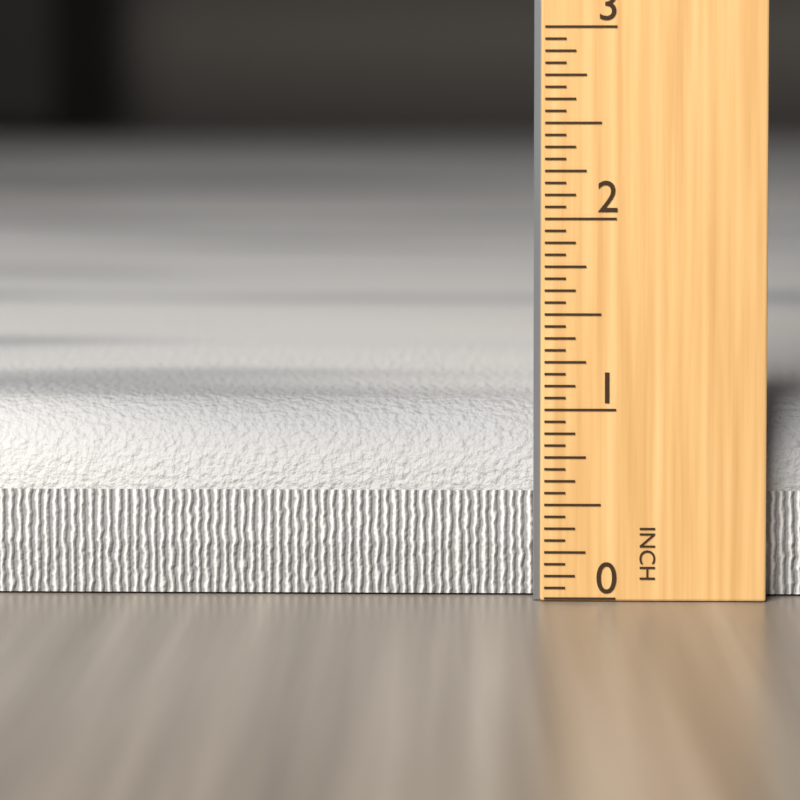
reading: 1.0000 in
